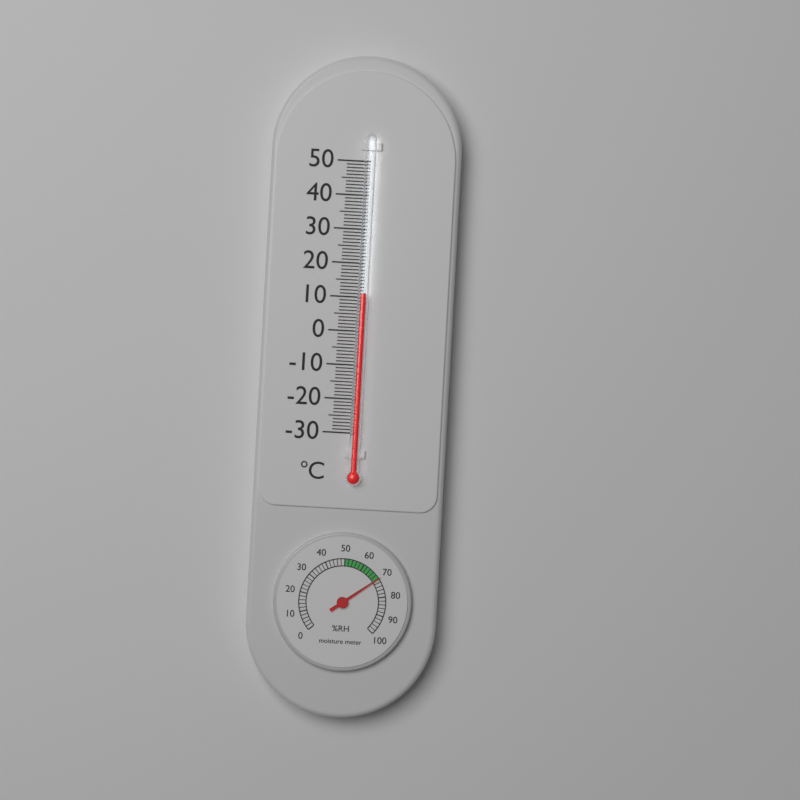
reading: 11 °C
